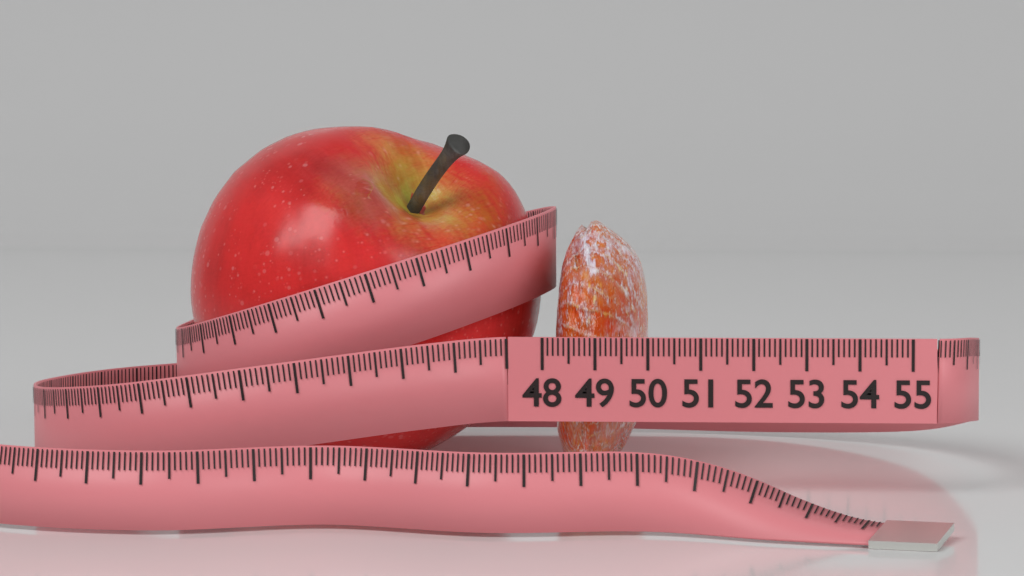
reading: 49.8 (no unit)
